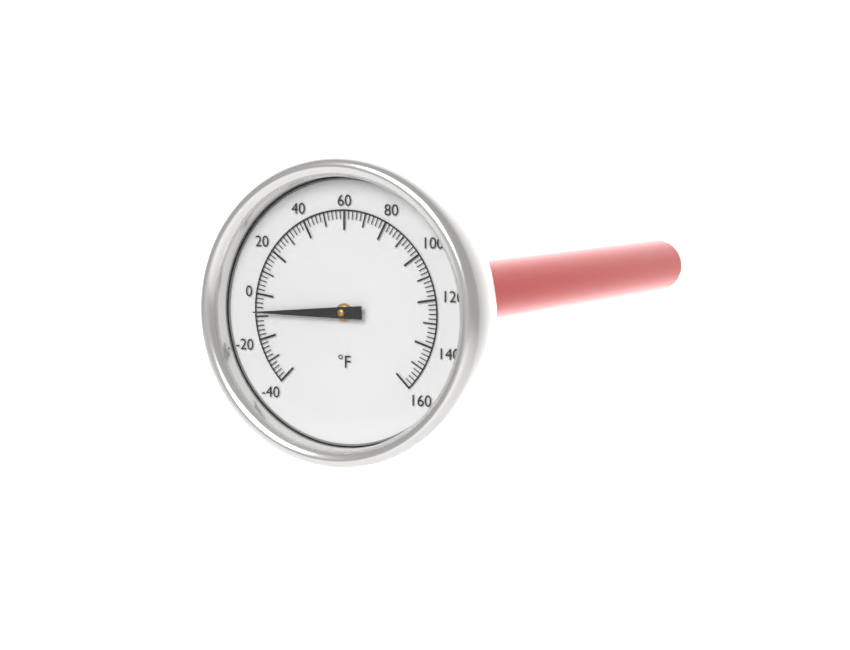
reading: -8 °F
